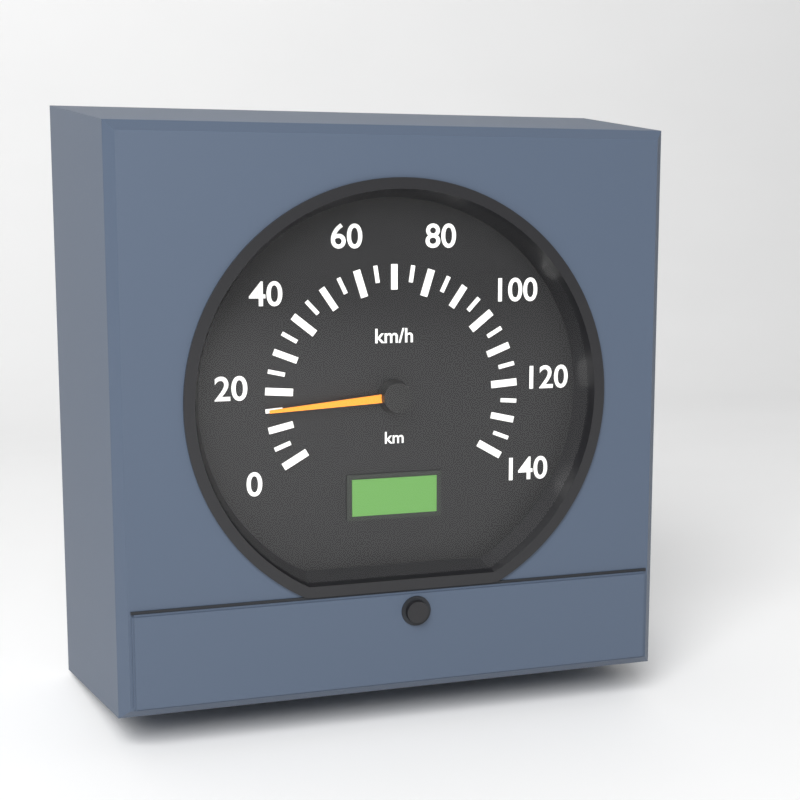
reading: 15 km/h
